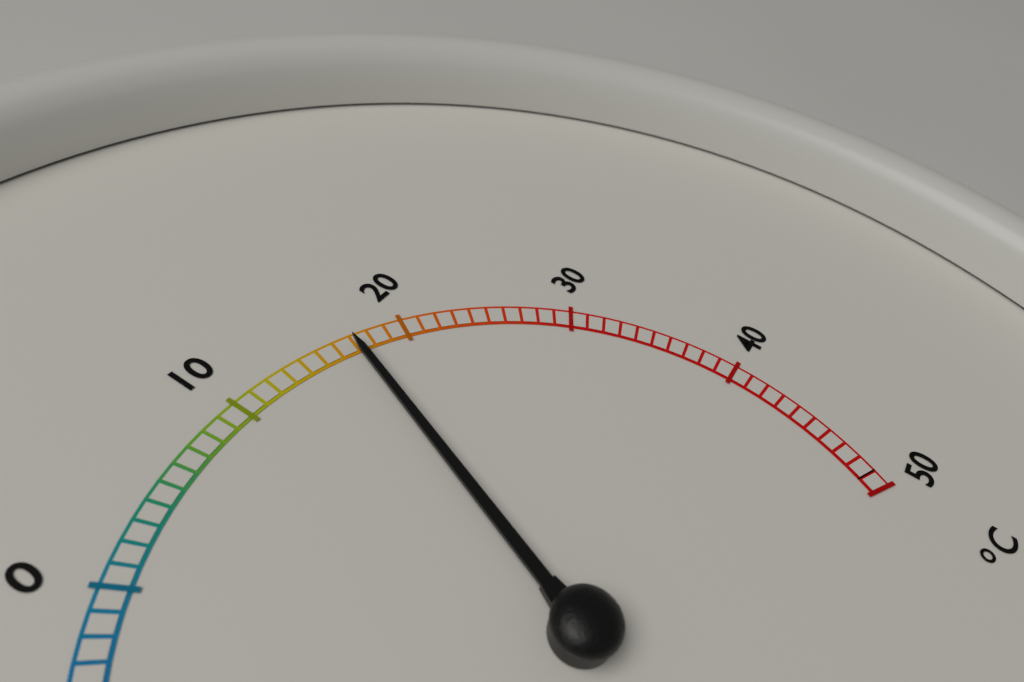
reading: 17 °C
